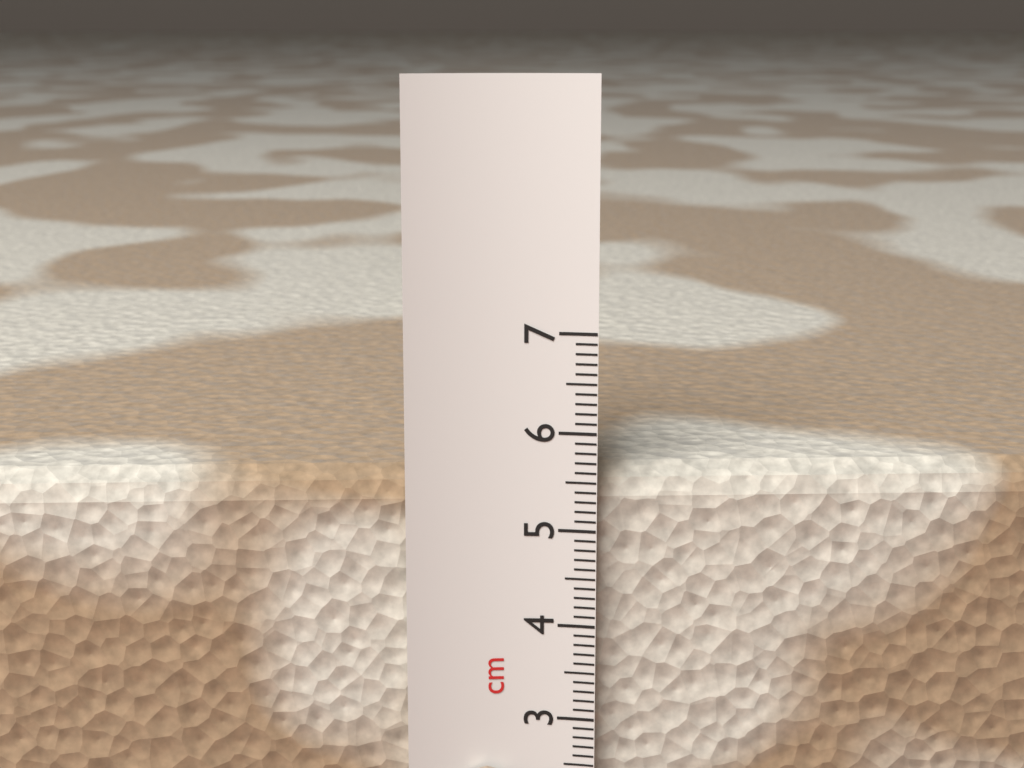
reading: 5.6 cm
